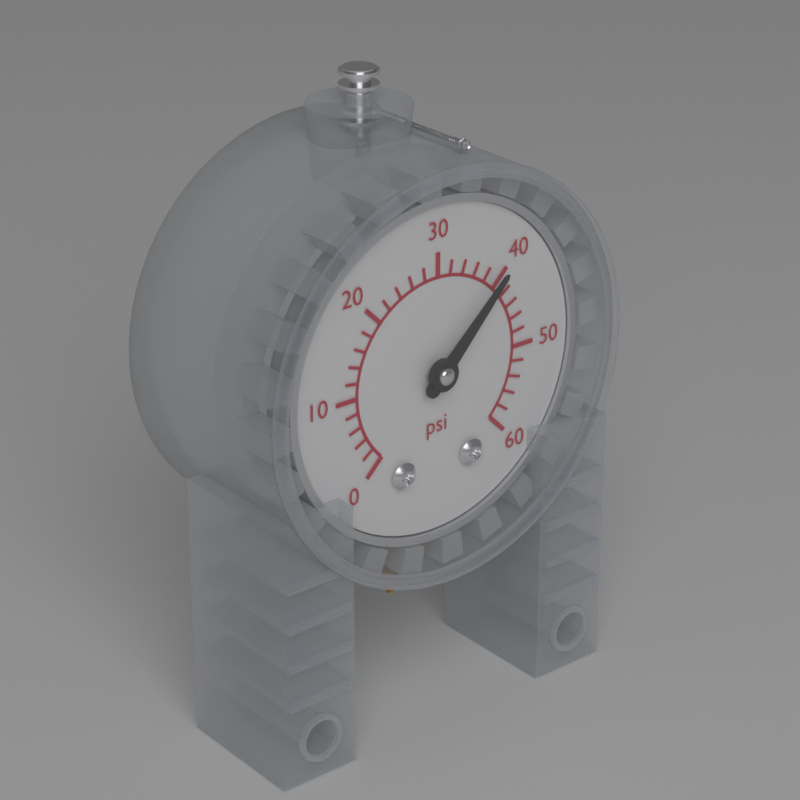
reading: 40 psi
